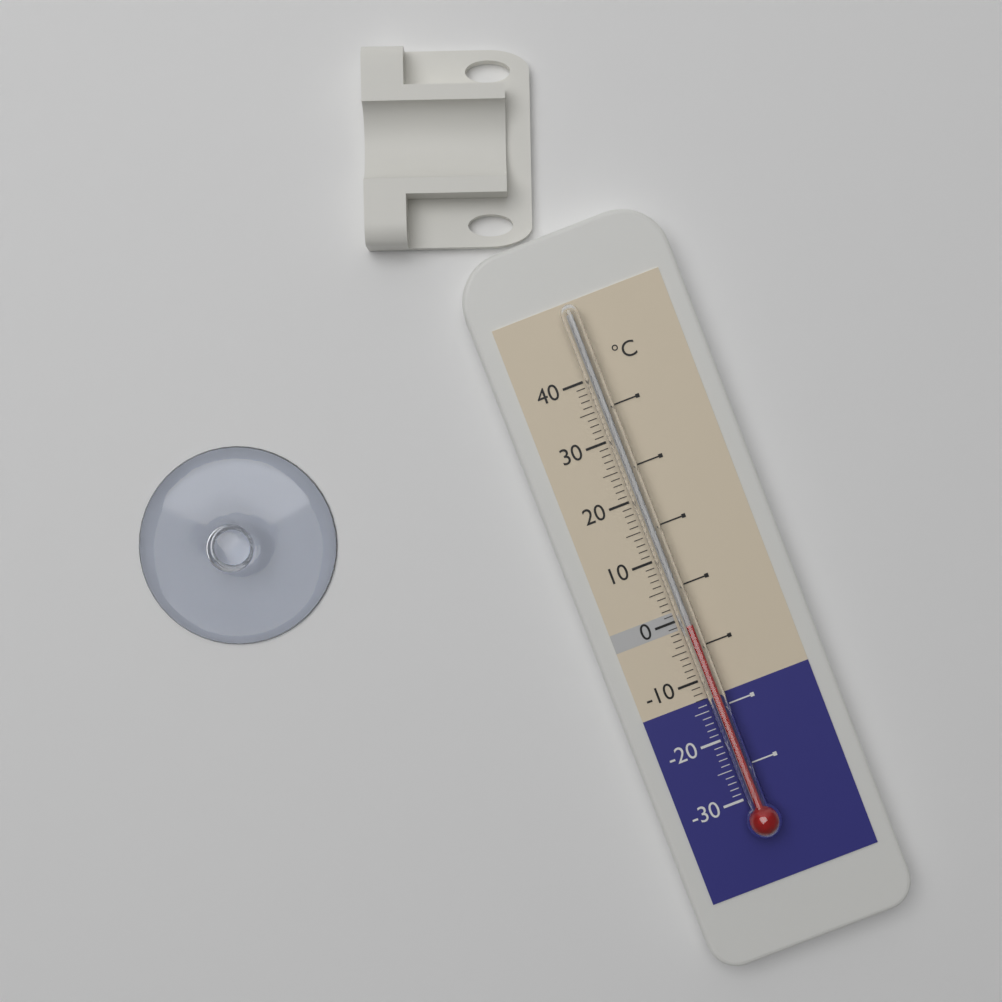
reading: -1 °C
